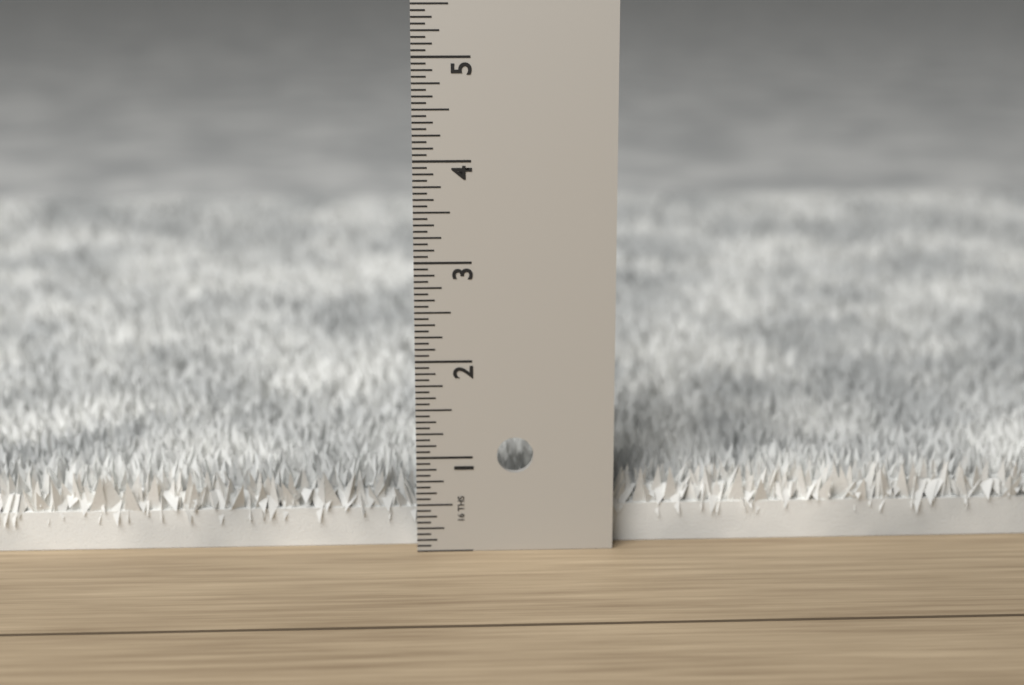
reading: 0.8125 in
